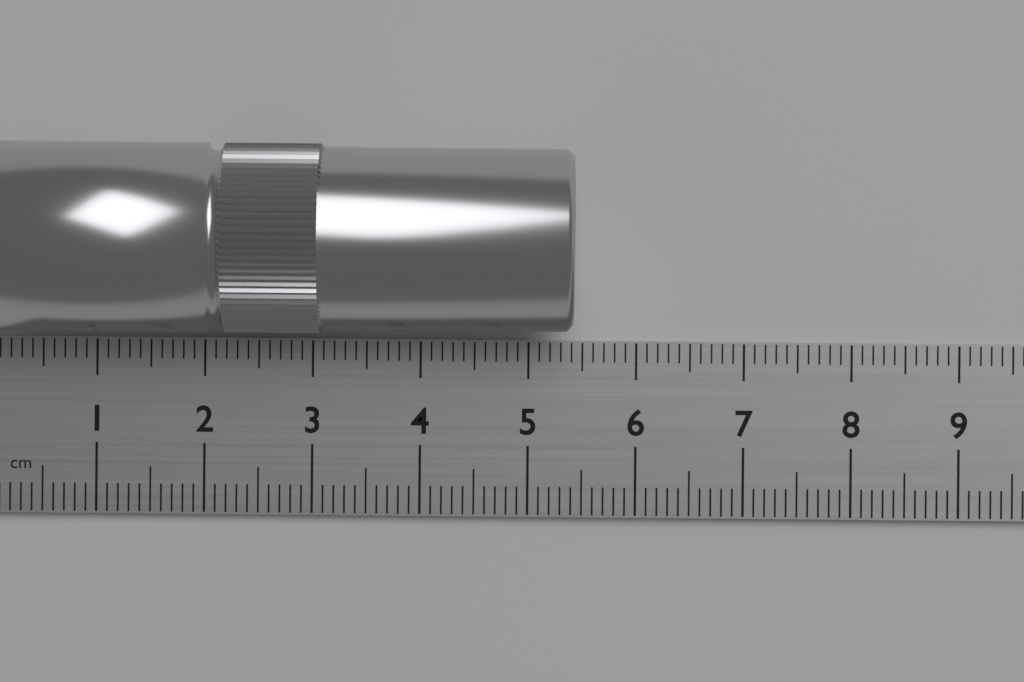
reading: 5.4 cm
